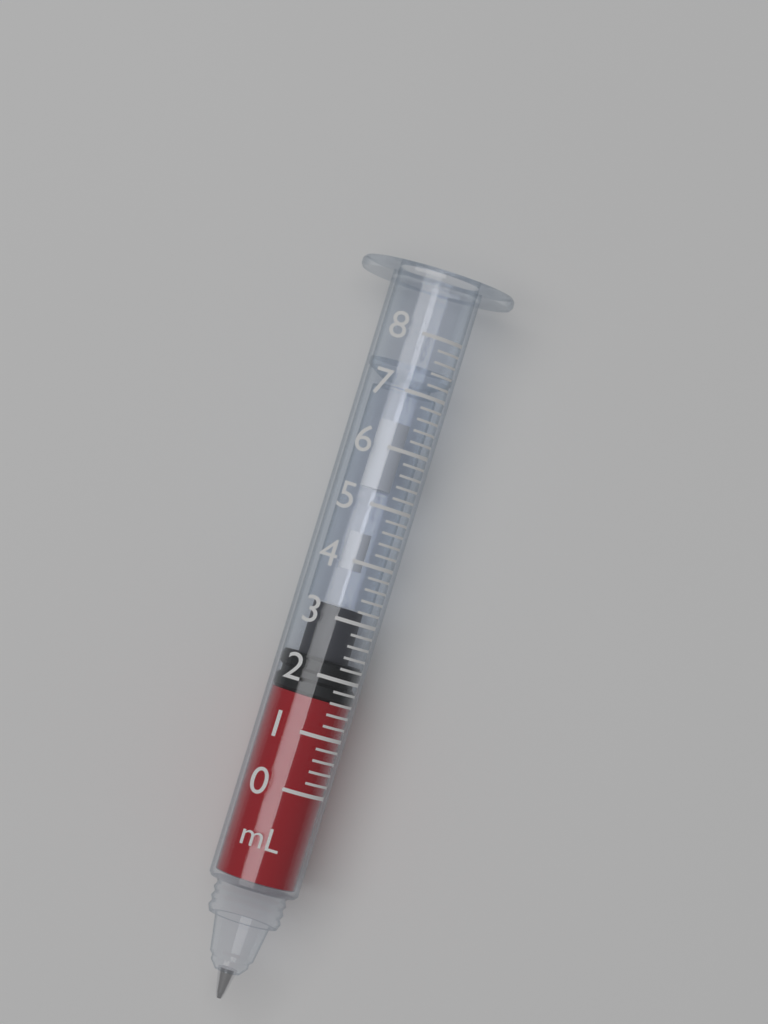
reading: 1.6 mL
